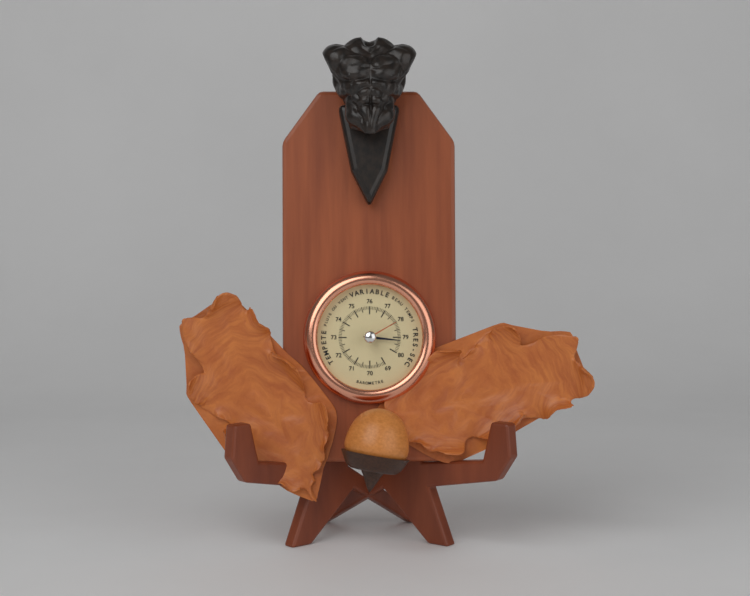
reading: 79.2 (no unit)
